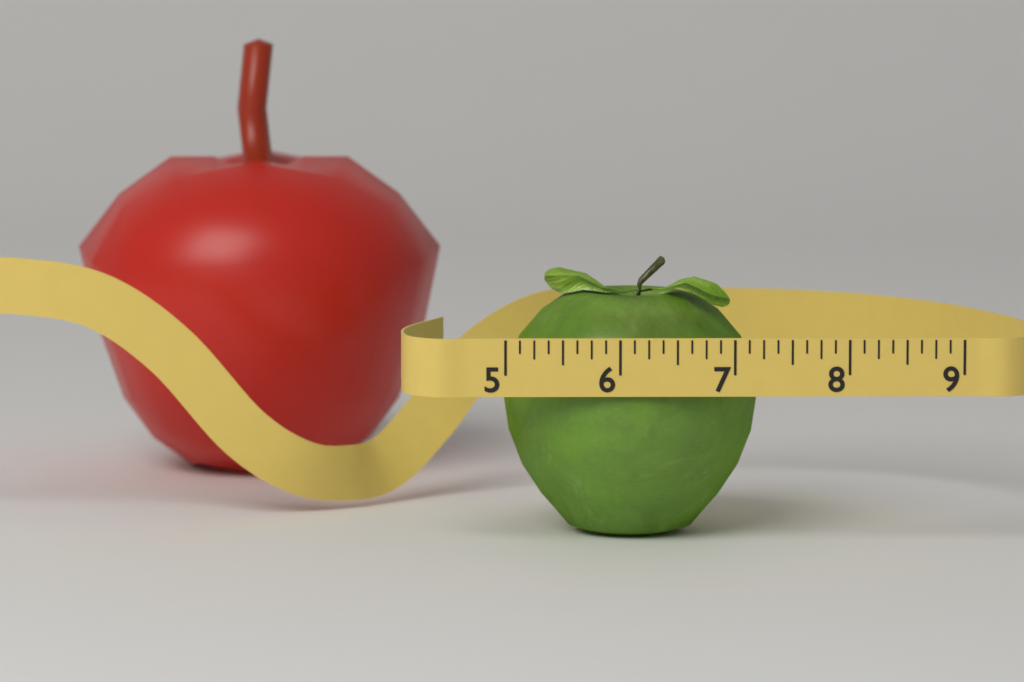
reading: 7.250 (no unit)
